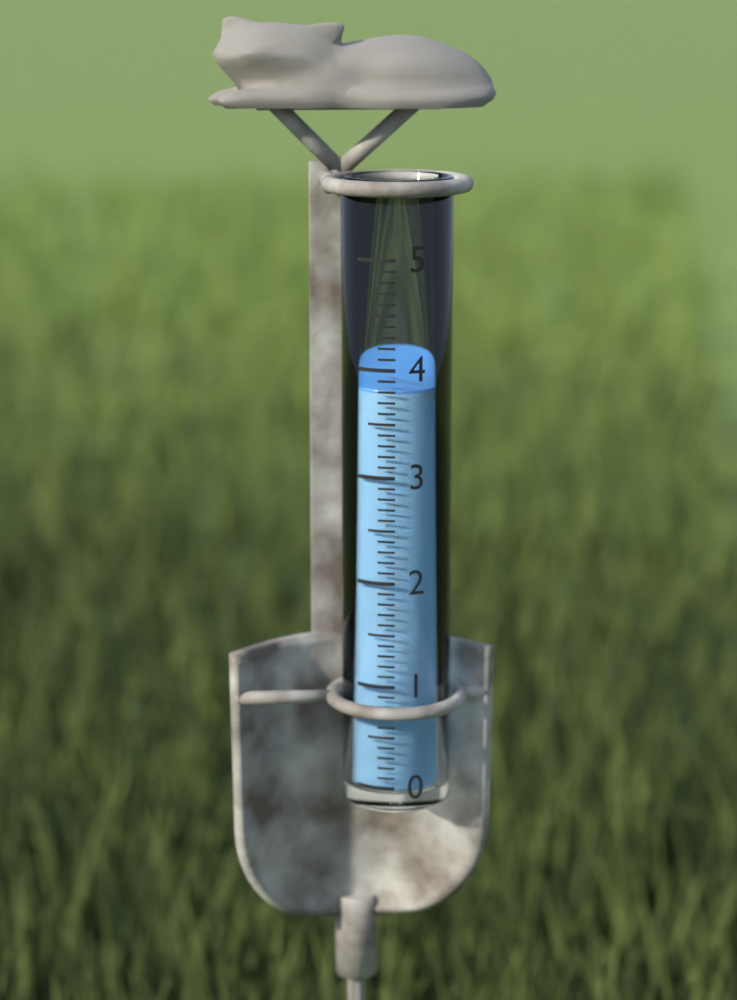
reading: 3.8 (no unit)
